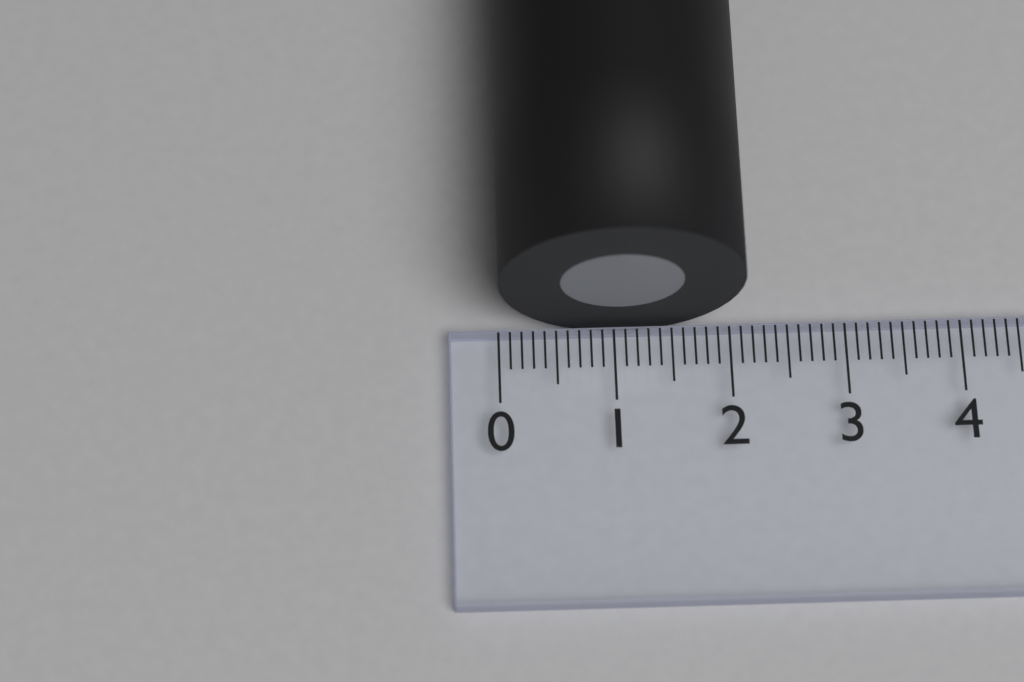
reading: 2.1 (no unit)
